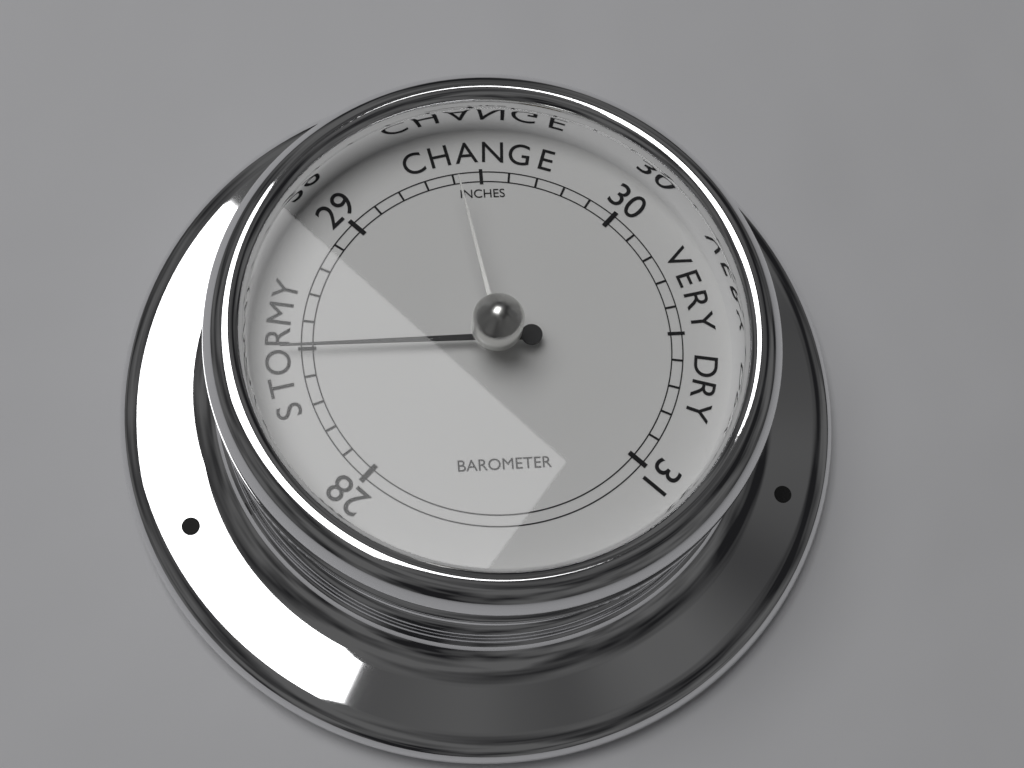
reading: 28.5 inHg
